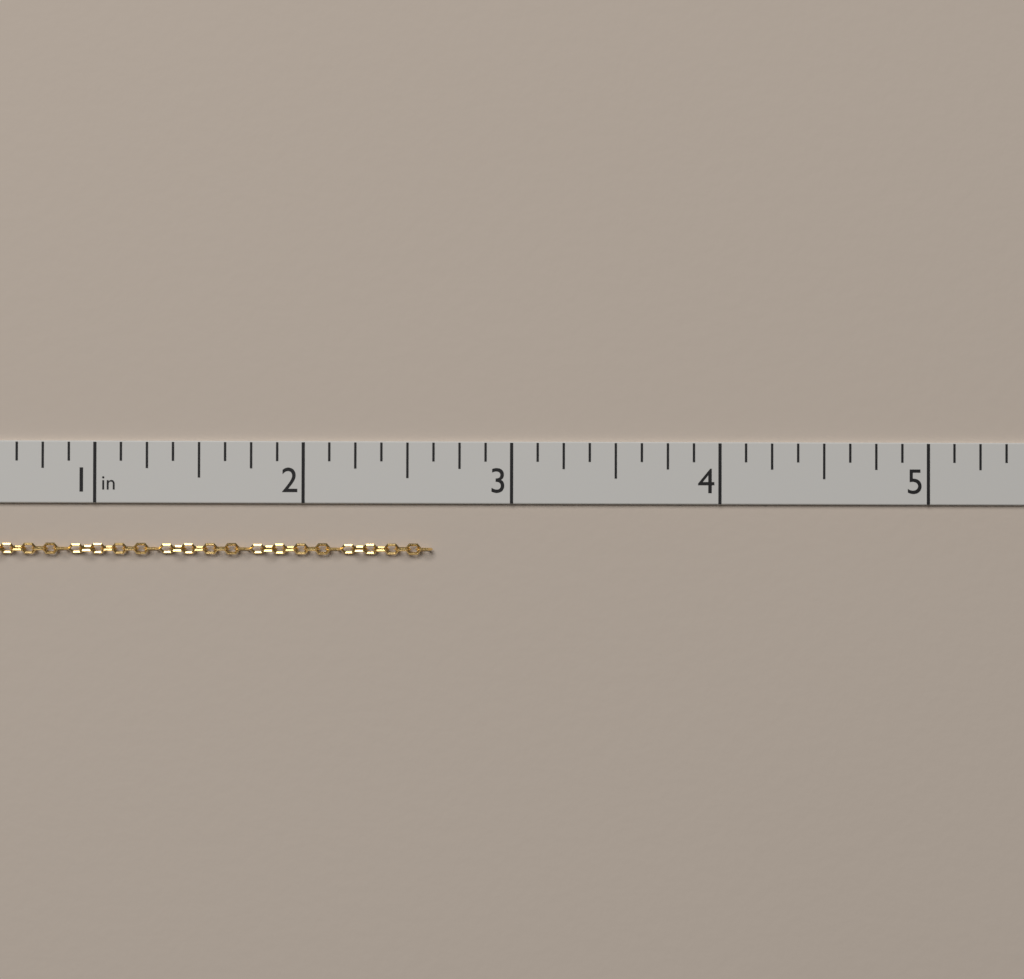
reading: 2.625 in
